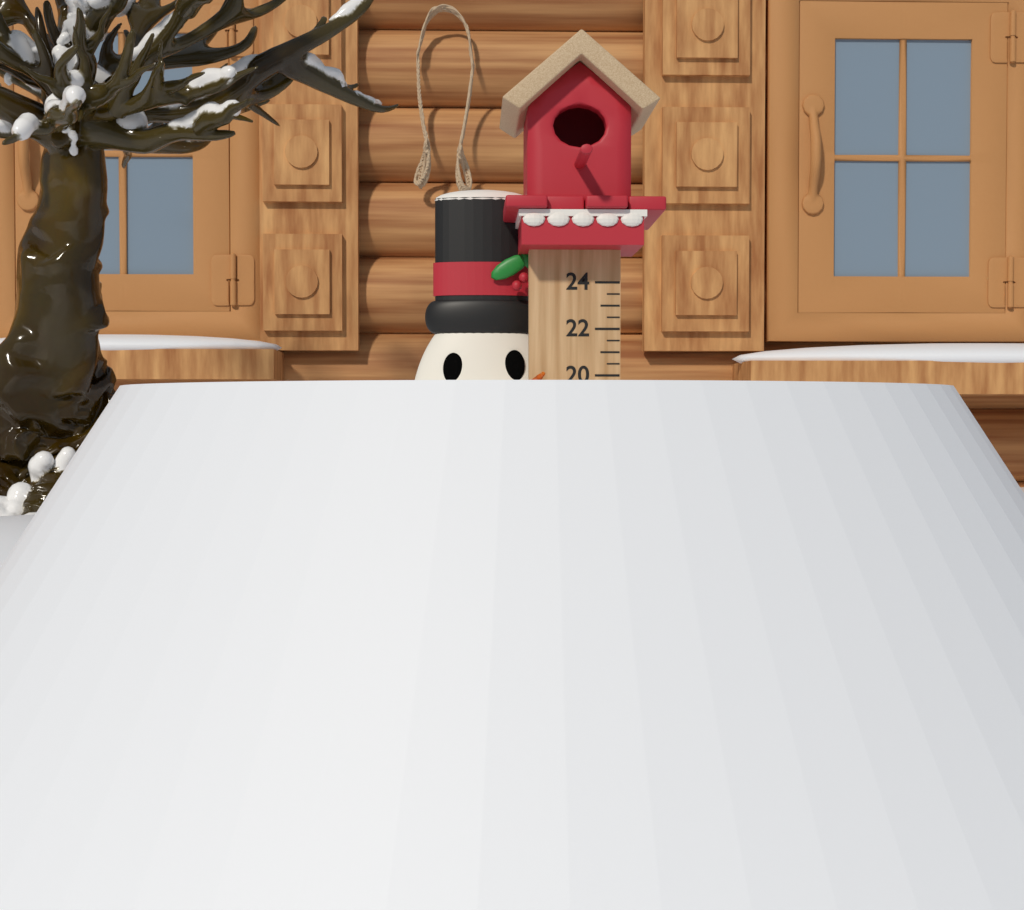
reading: 19.5 (no unit)
